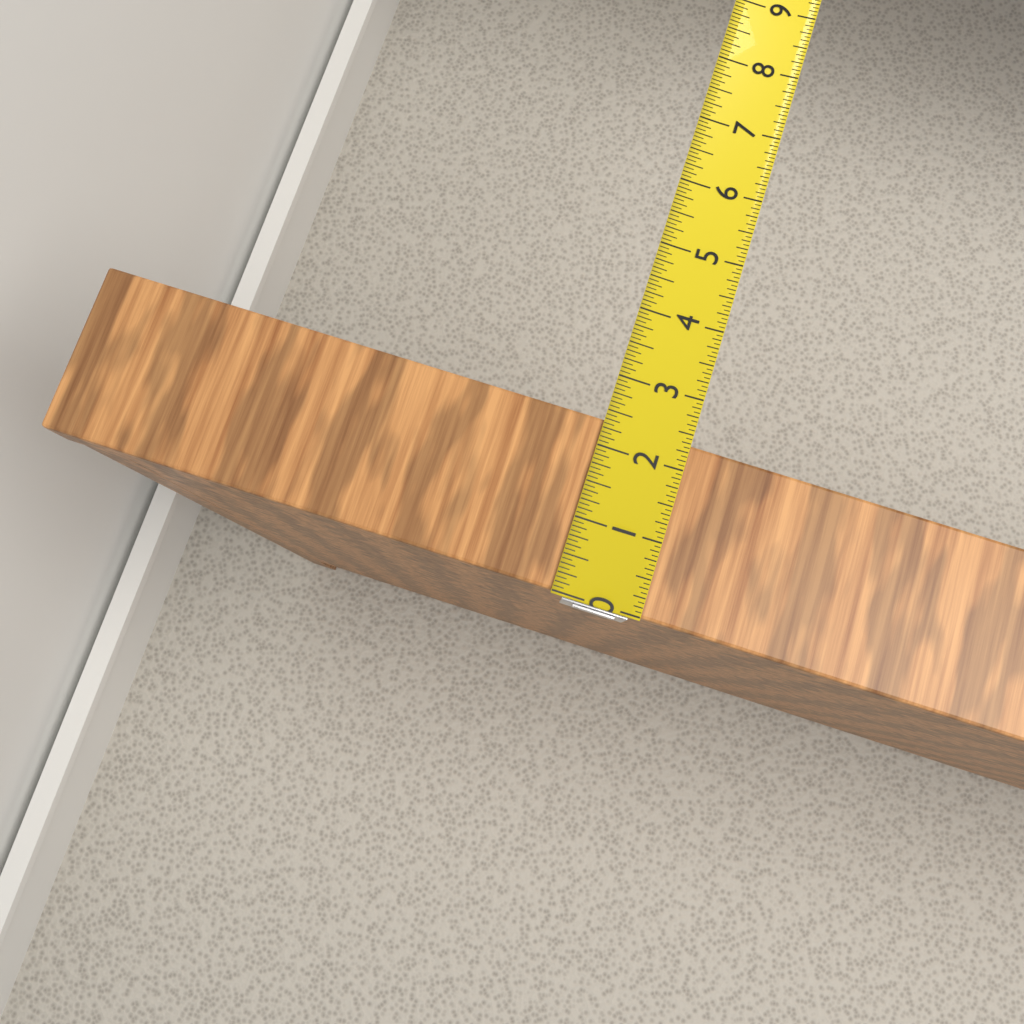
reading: 2.3750 in
